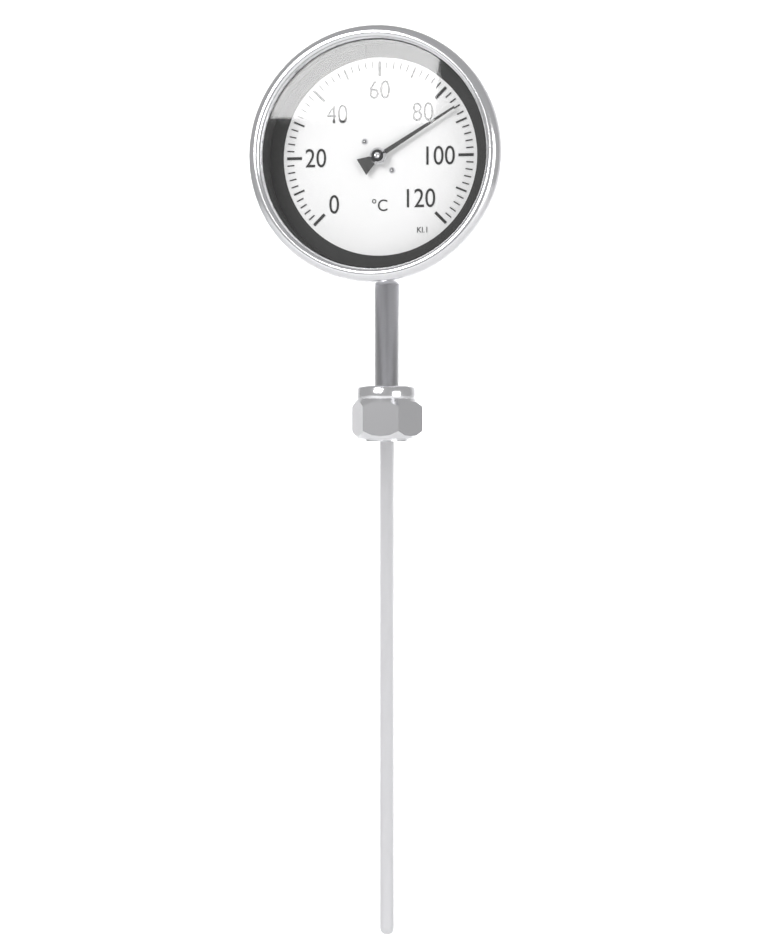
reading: 86 °C
